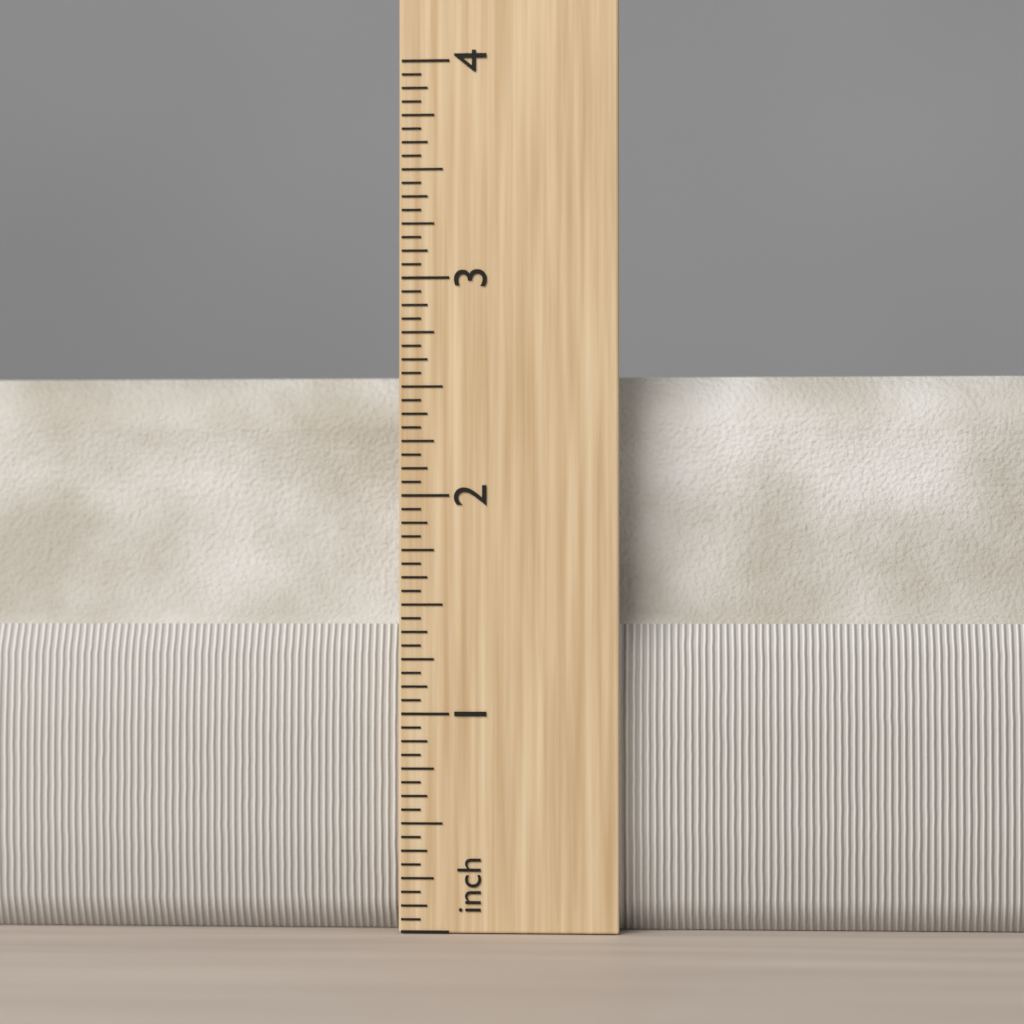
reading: 2.5625 in
